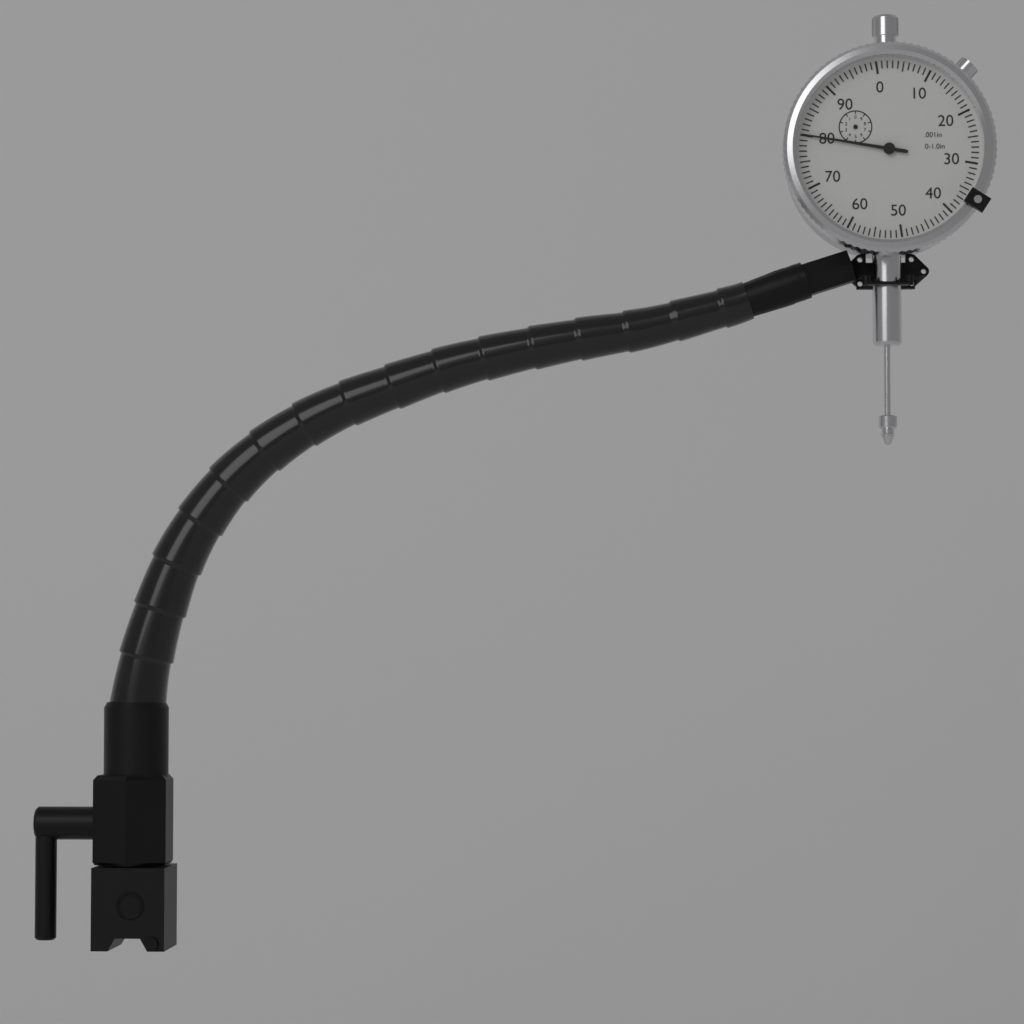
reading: 0.080 in
